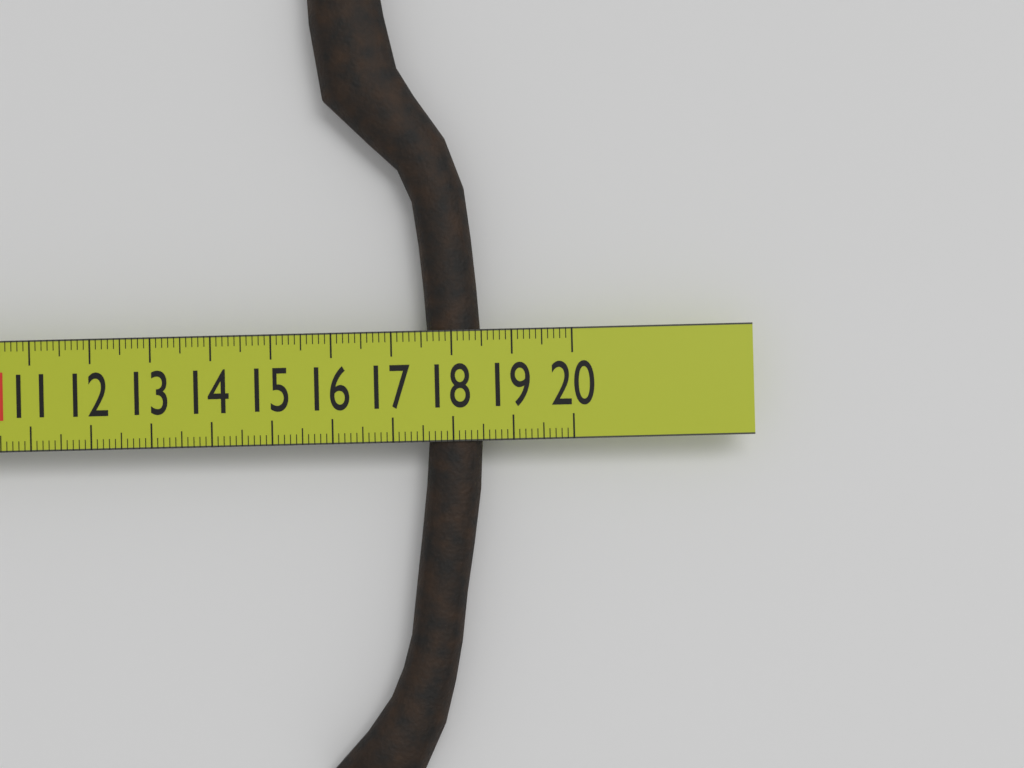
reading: 18.5 cm
